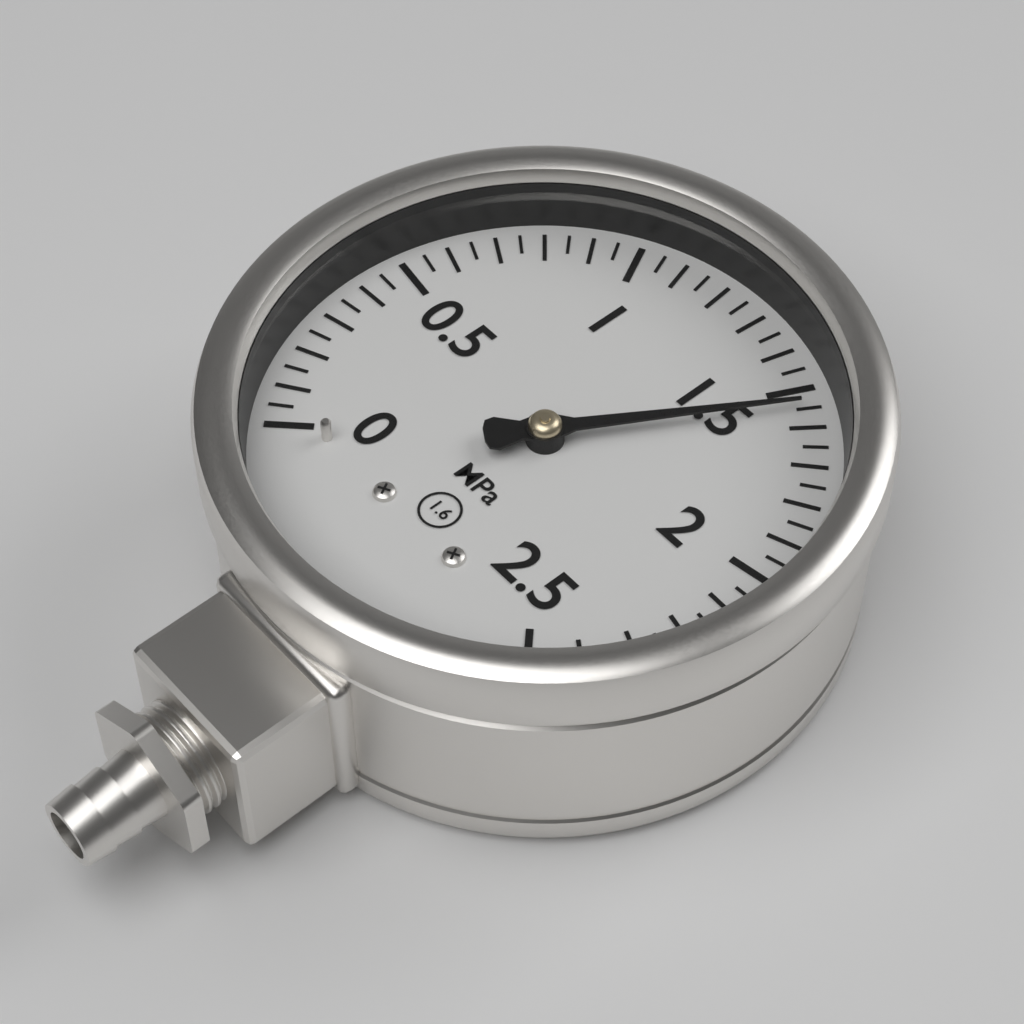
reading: 1.55 MPa
